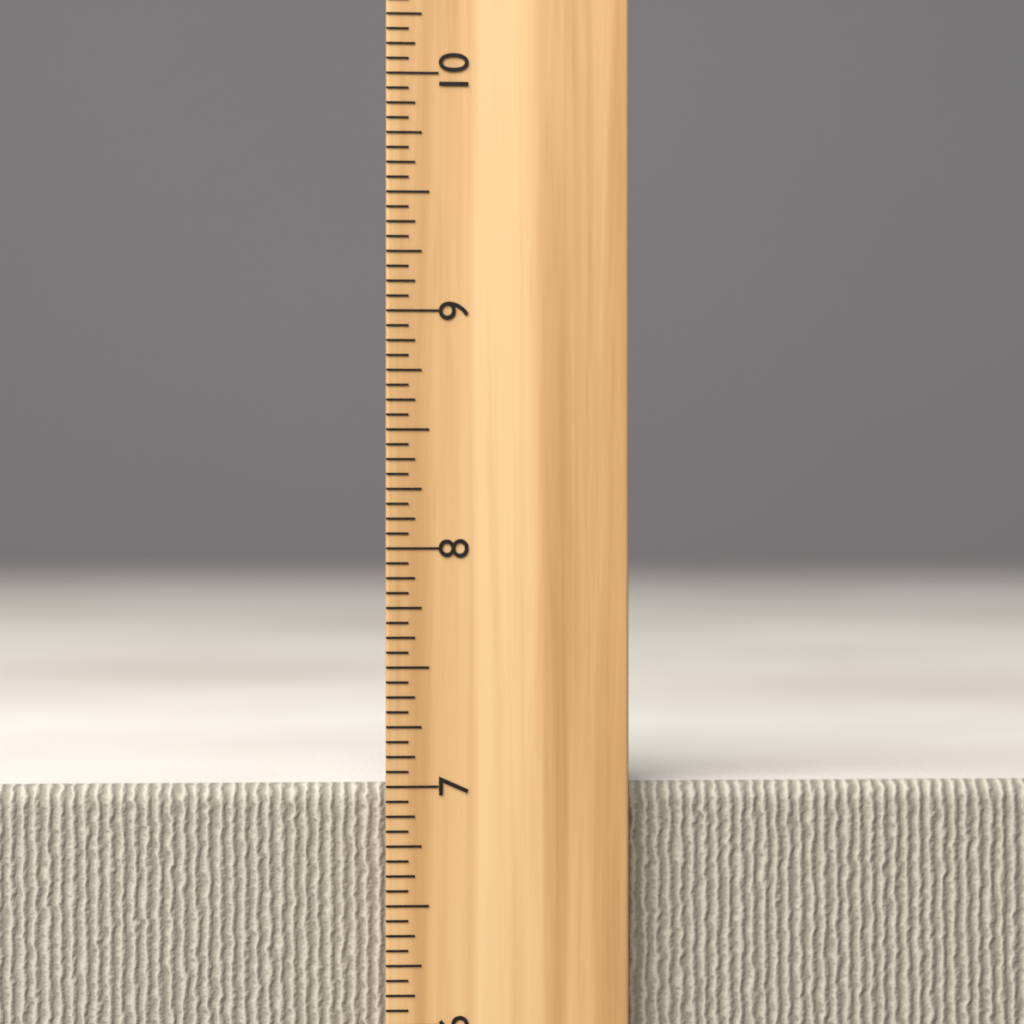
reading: 7.0000 inch
